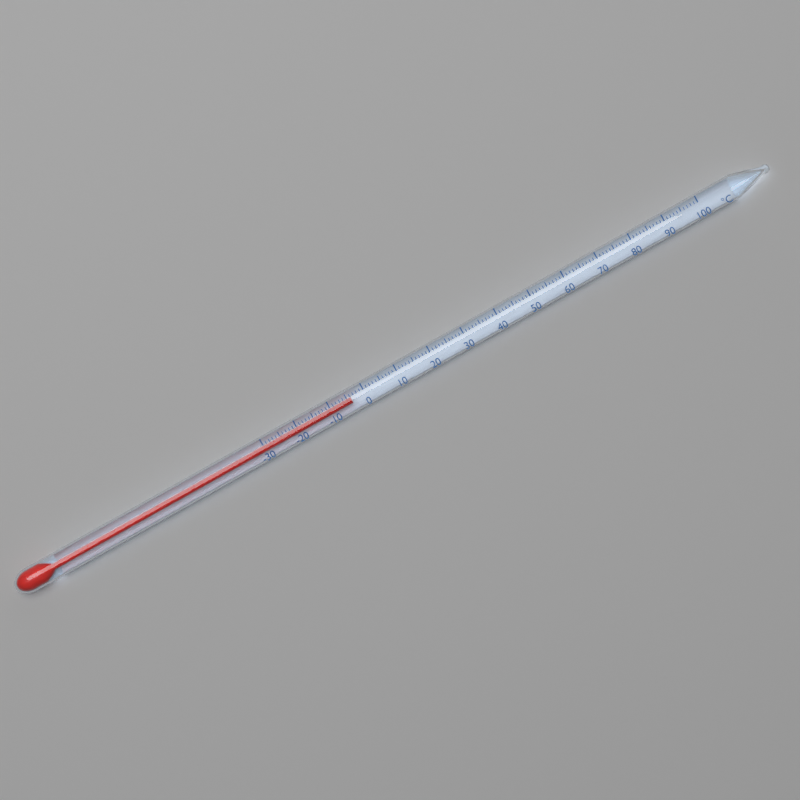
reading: -4 °C
